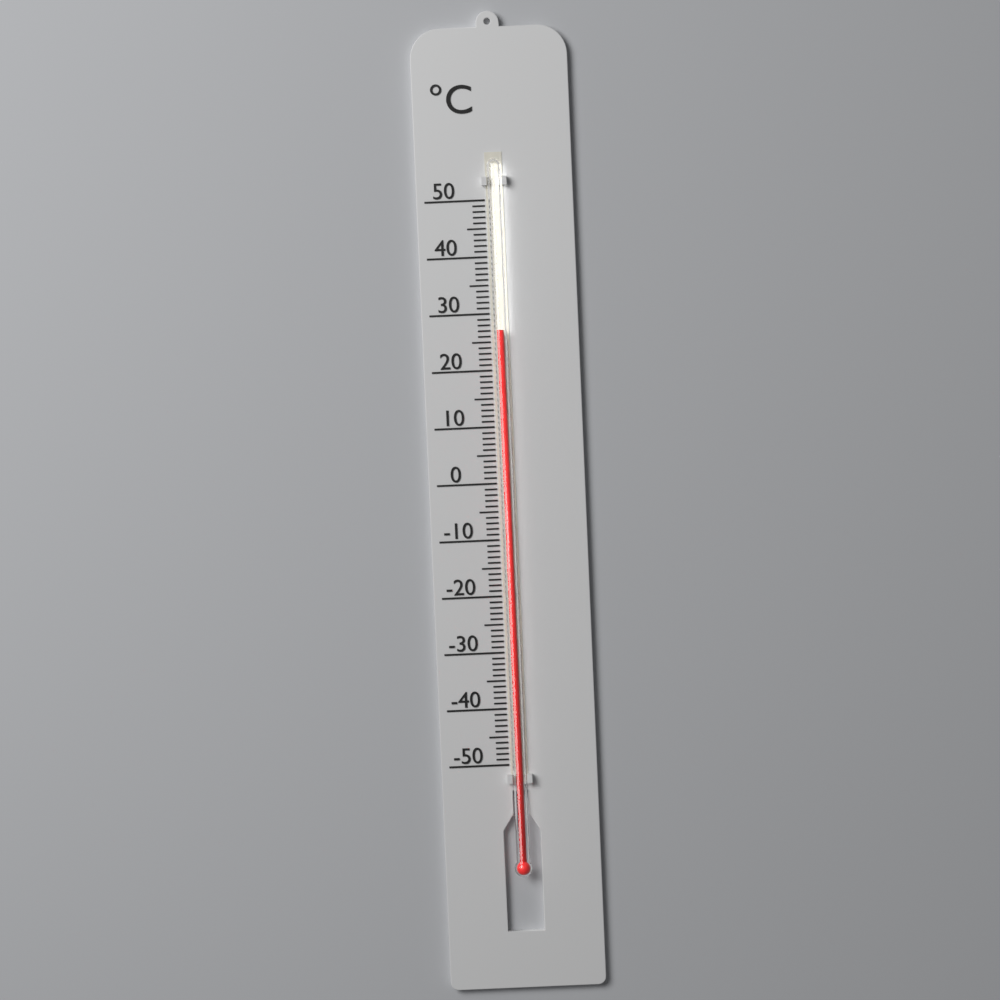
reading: 27 °C
